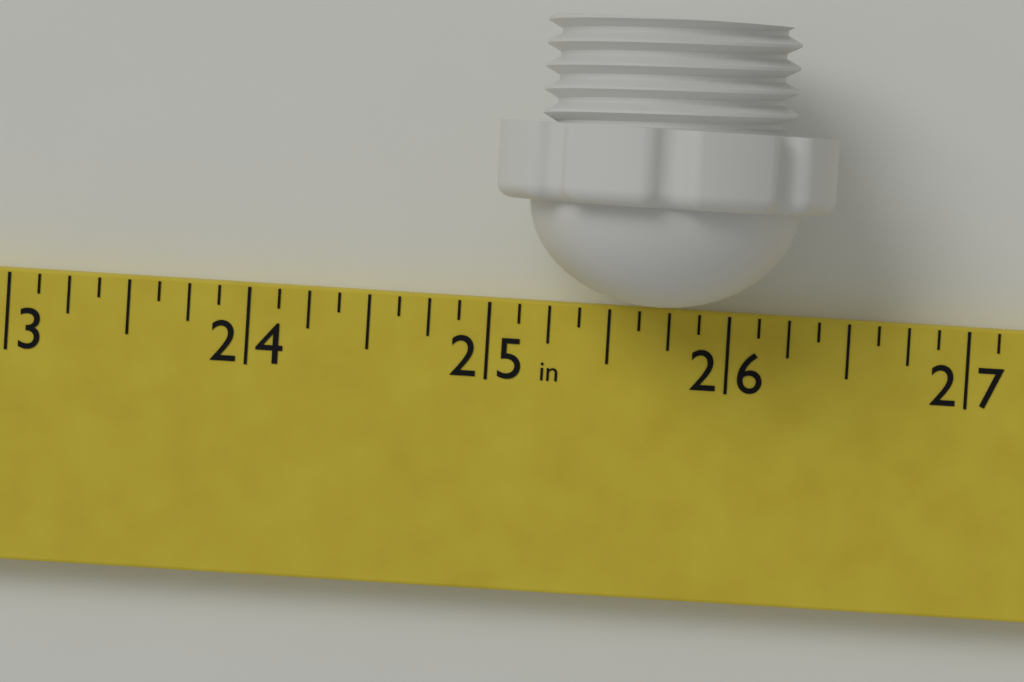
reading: 26.375 in
